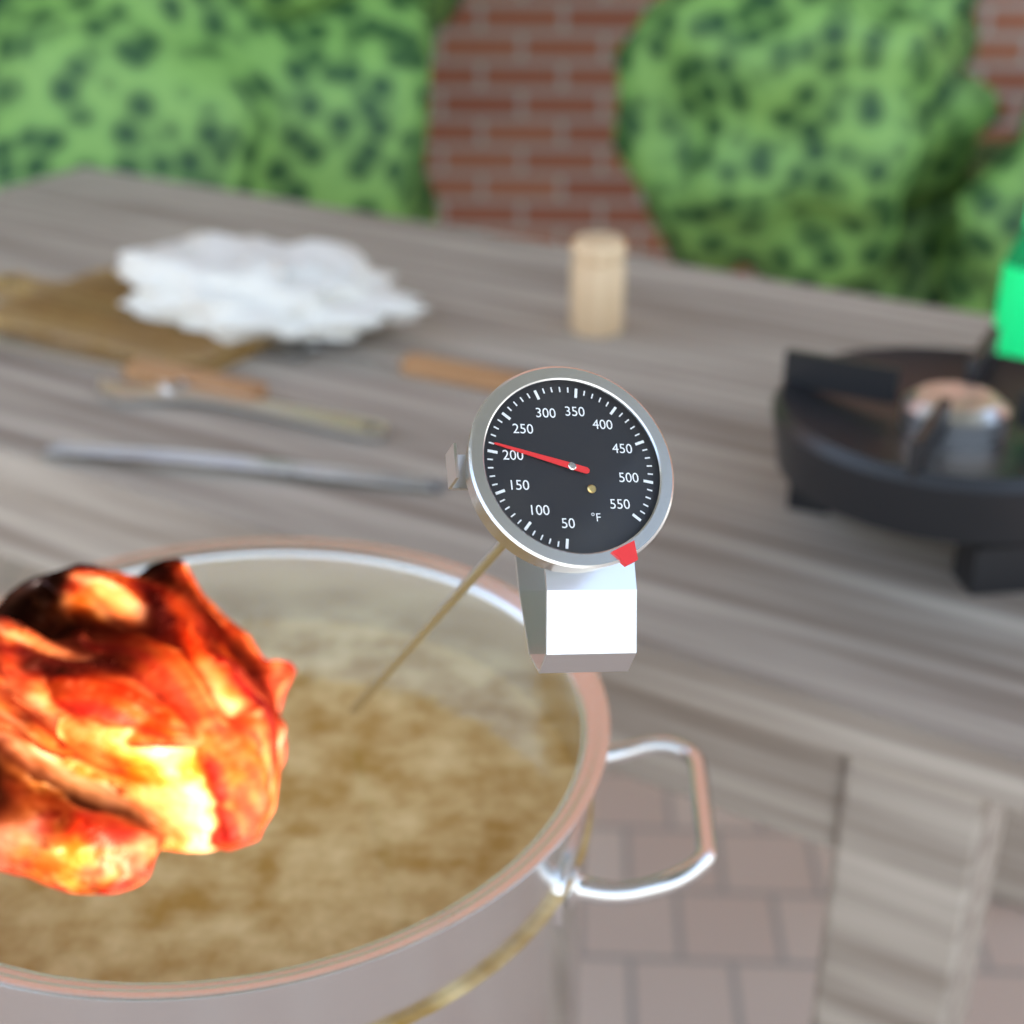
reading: 210 °F
